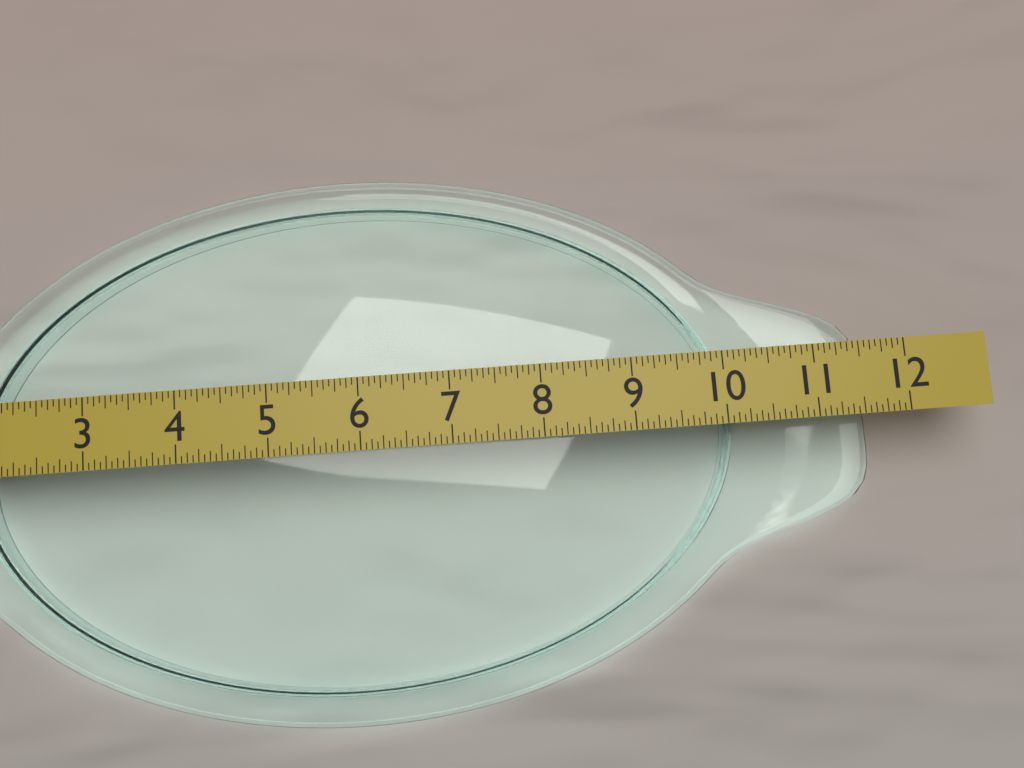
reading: 11.6875 in
